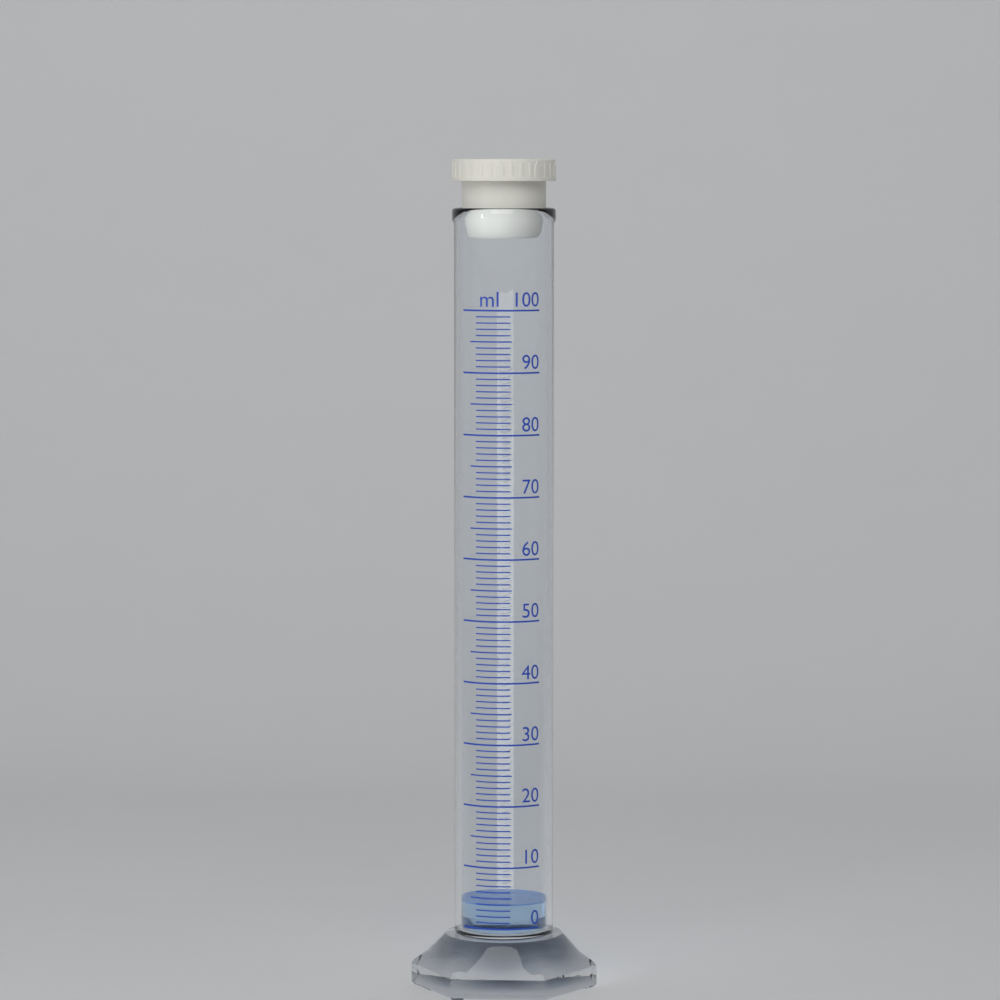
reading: 4 ml
